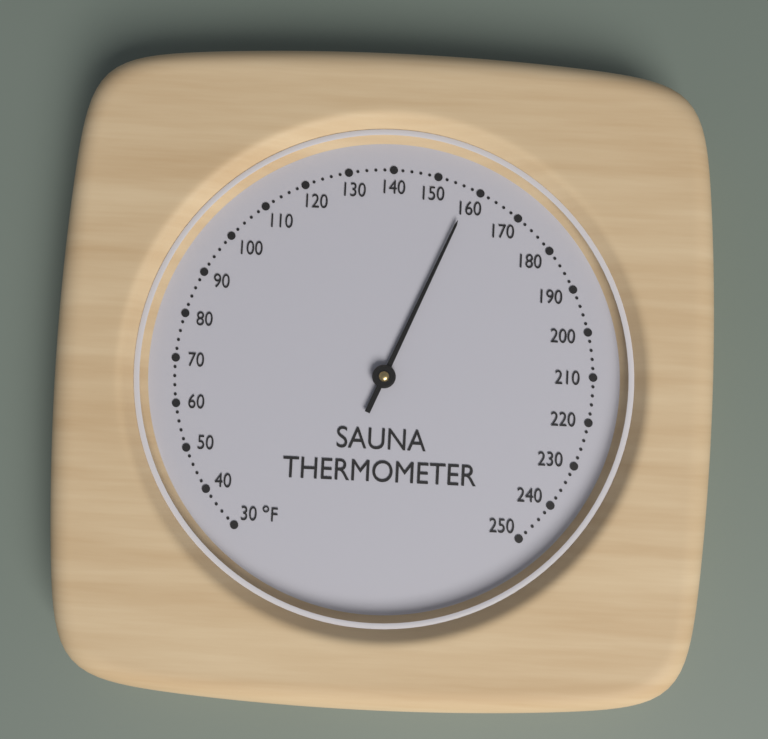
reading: 158 °F
